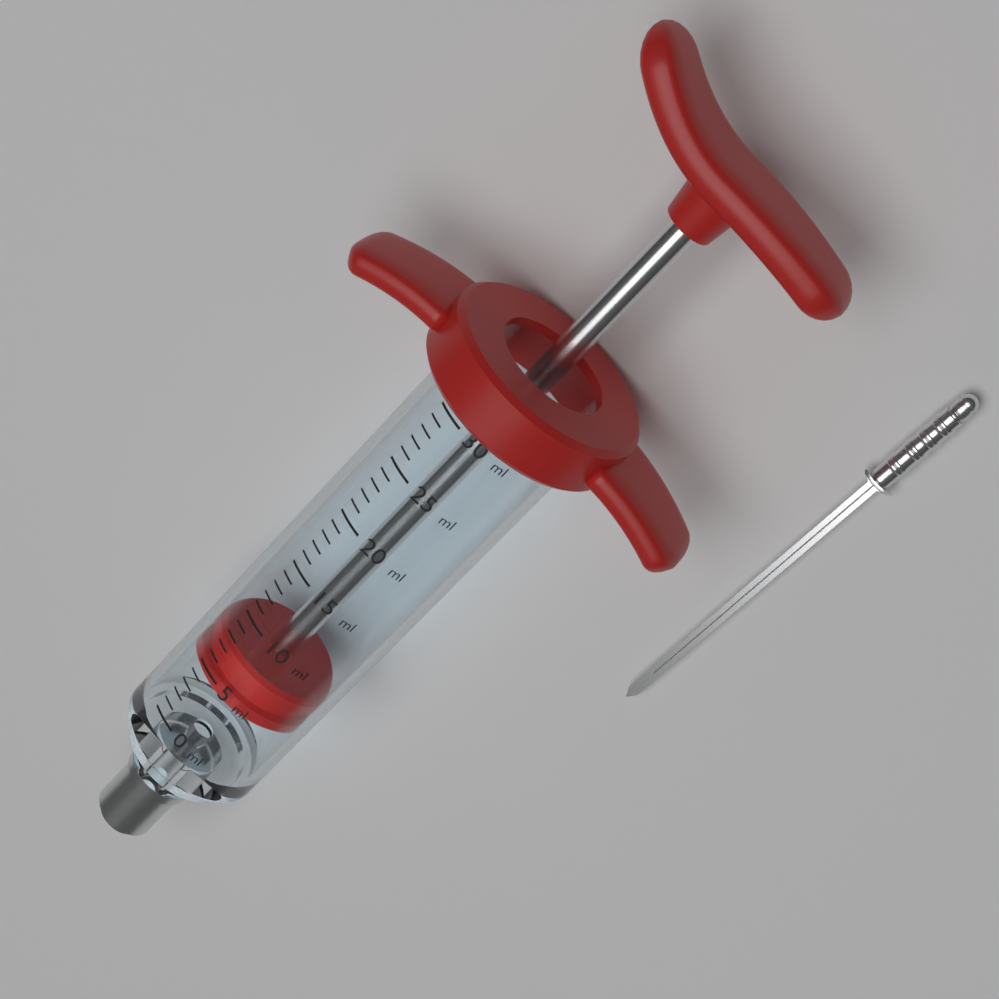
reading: 4 ml
